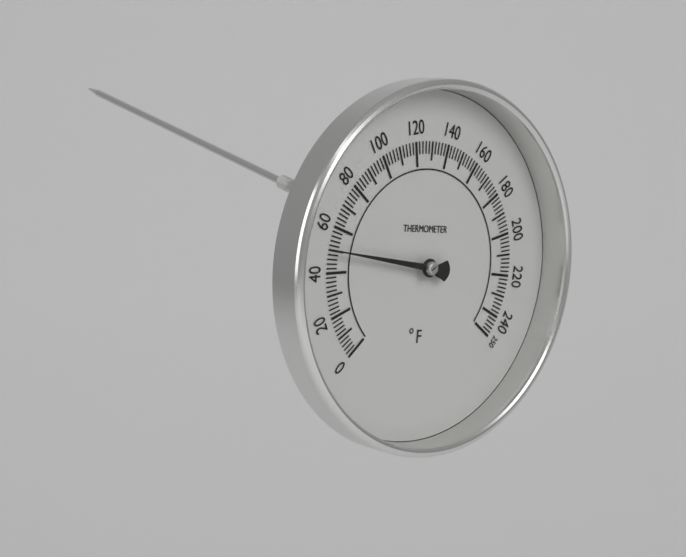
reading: 50 °F
